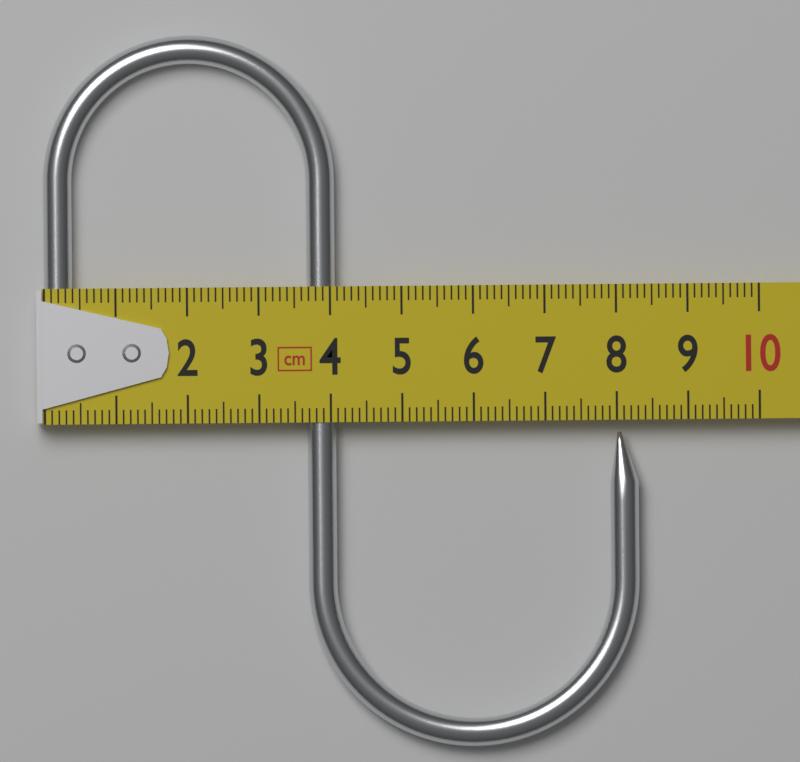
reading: 8.3 cm
